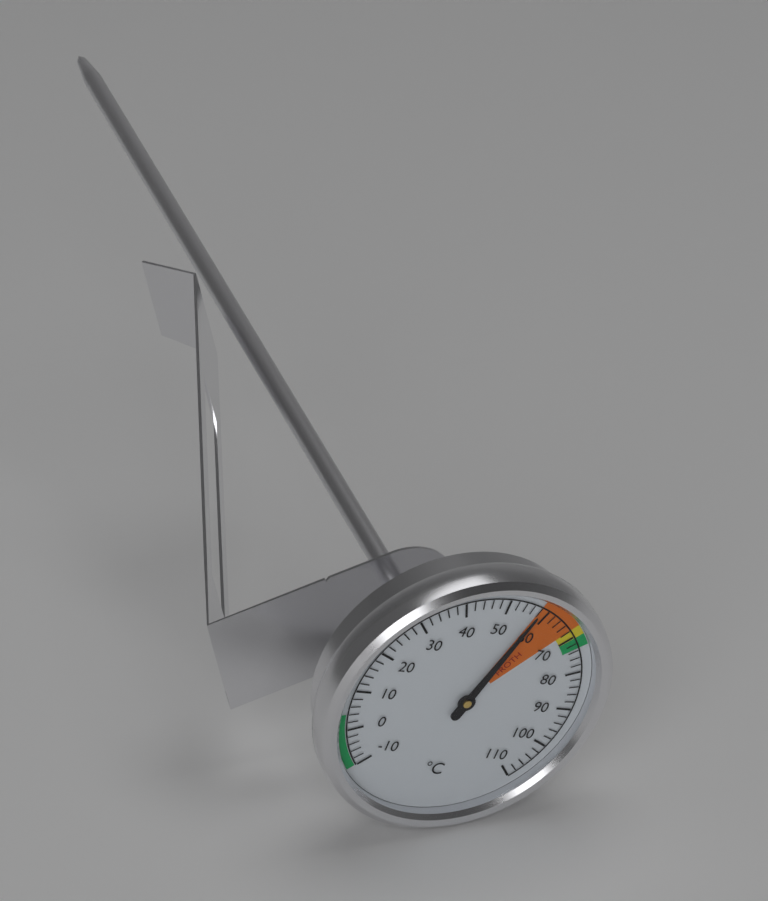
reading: 58 °C
